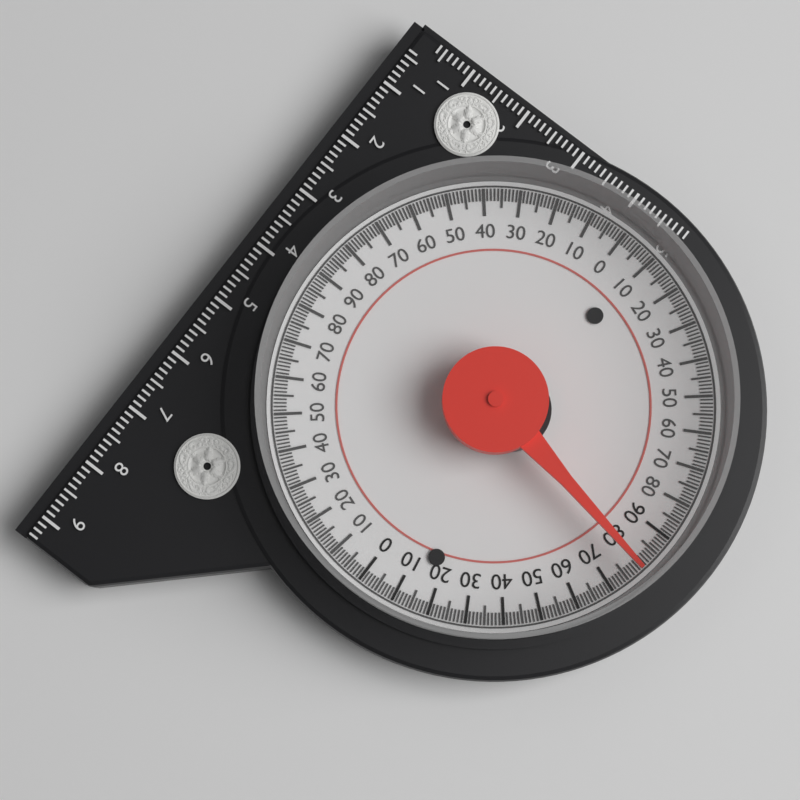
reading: 79 (no unit)
